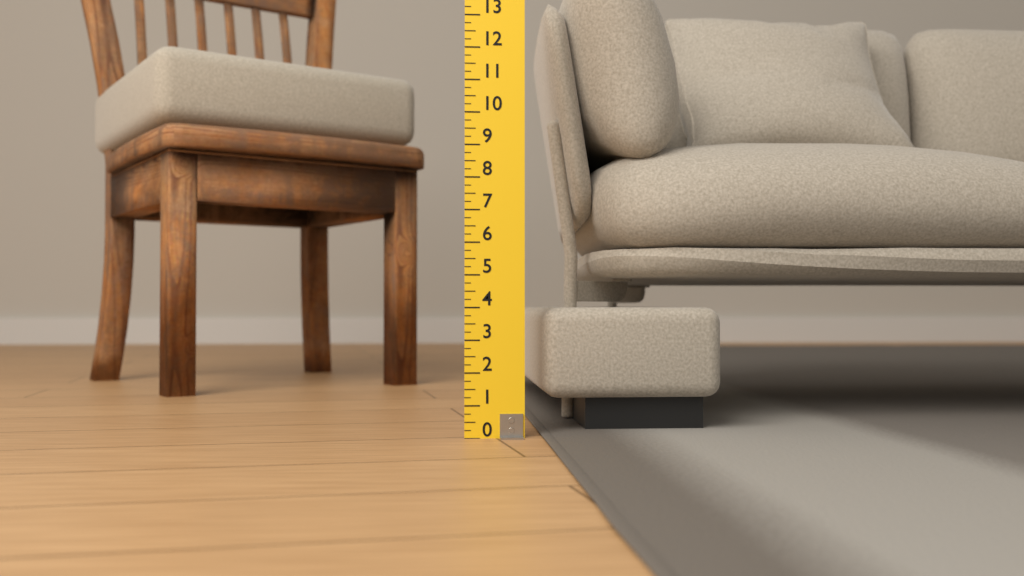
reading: 4.00 (no unit)
